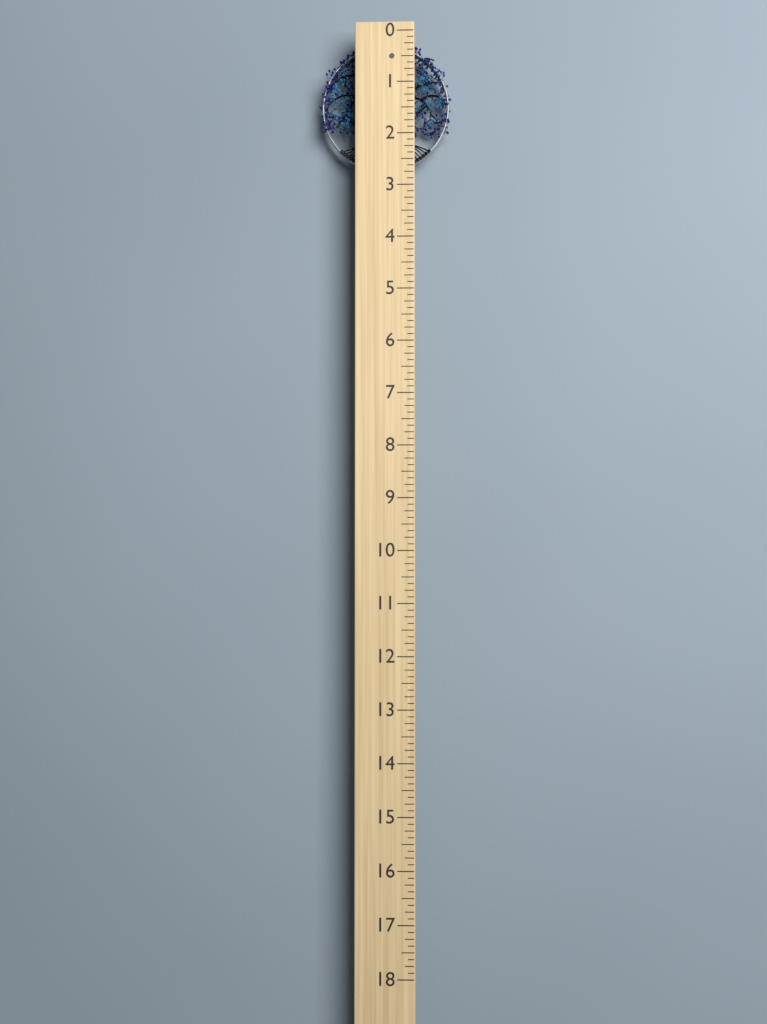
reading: 2.625 (no unit)
